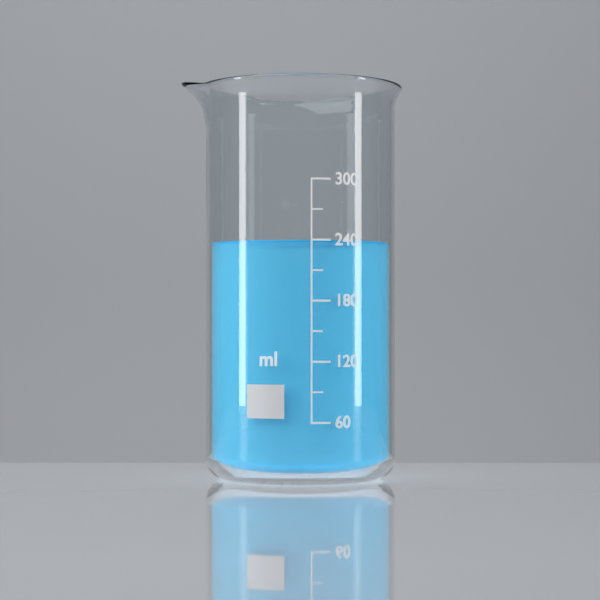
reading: 240 ml
